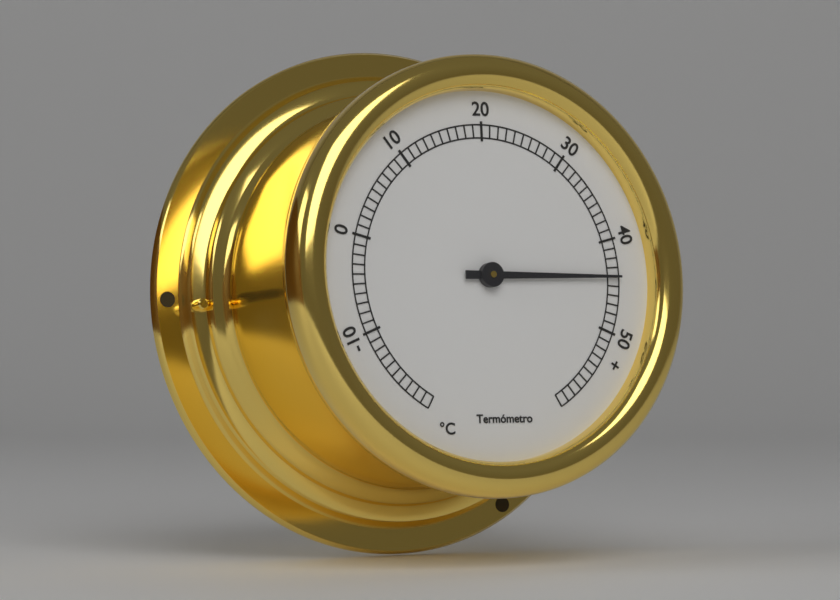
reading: 44 °C
